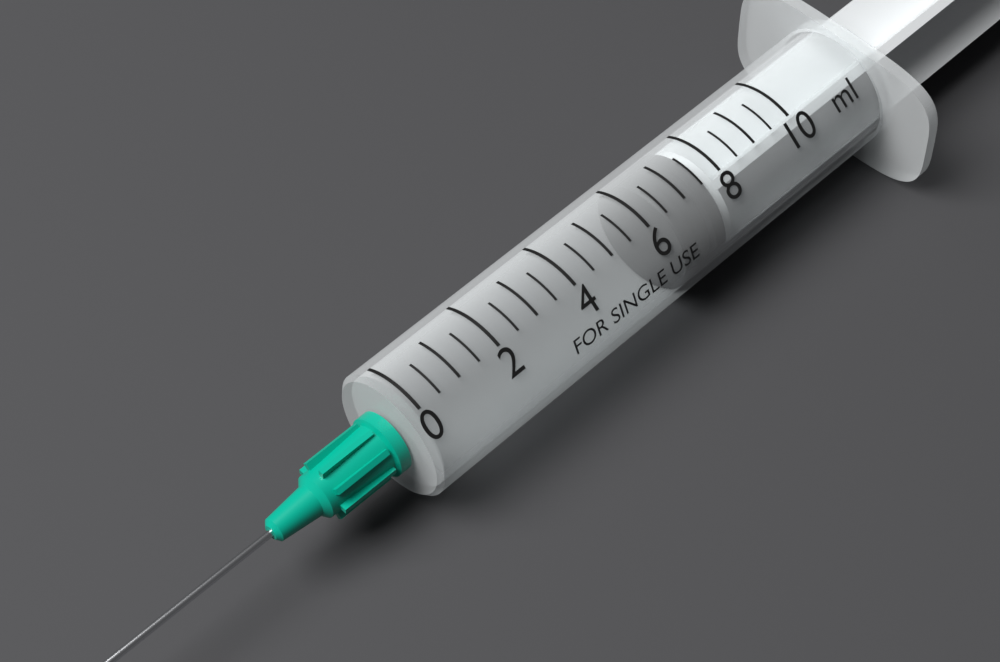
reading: 6.5 ml
